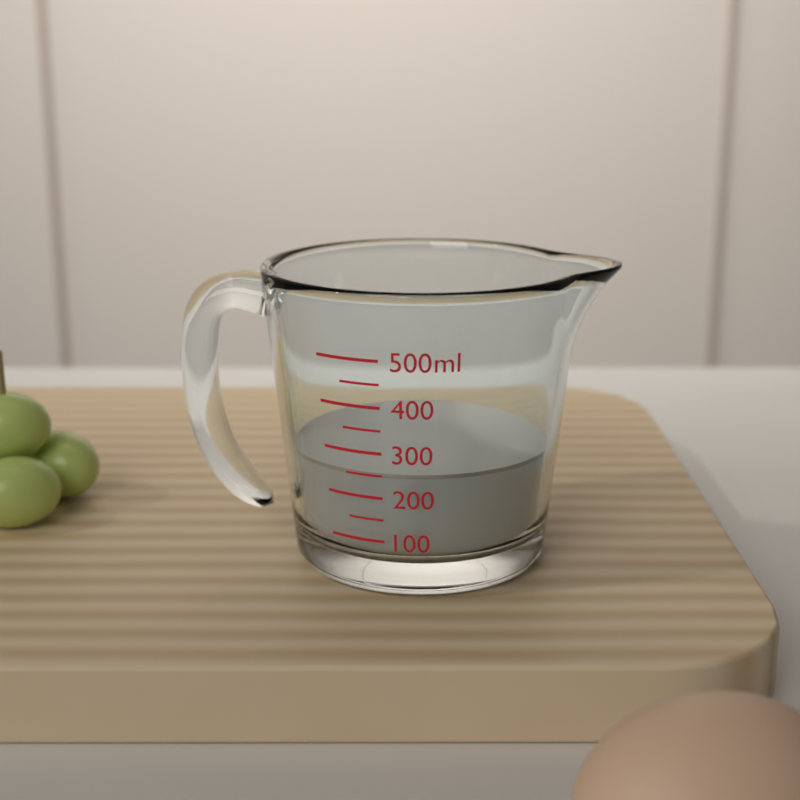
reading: 250 ml
